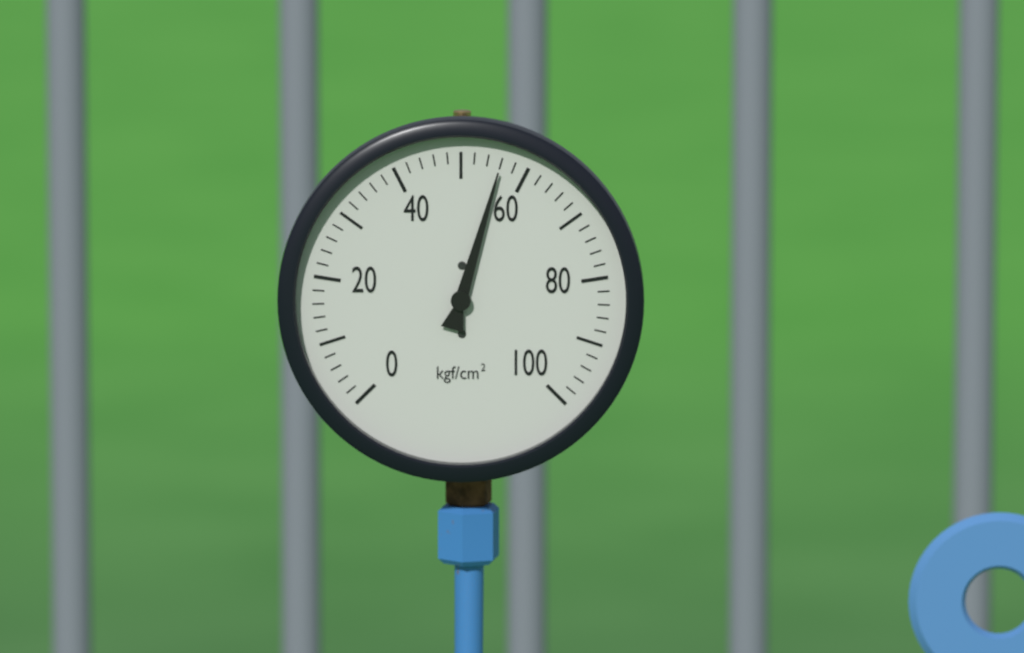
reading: 56 kgf/cm²
